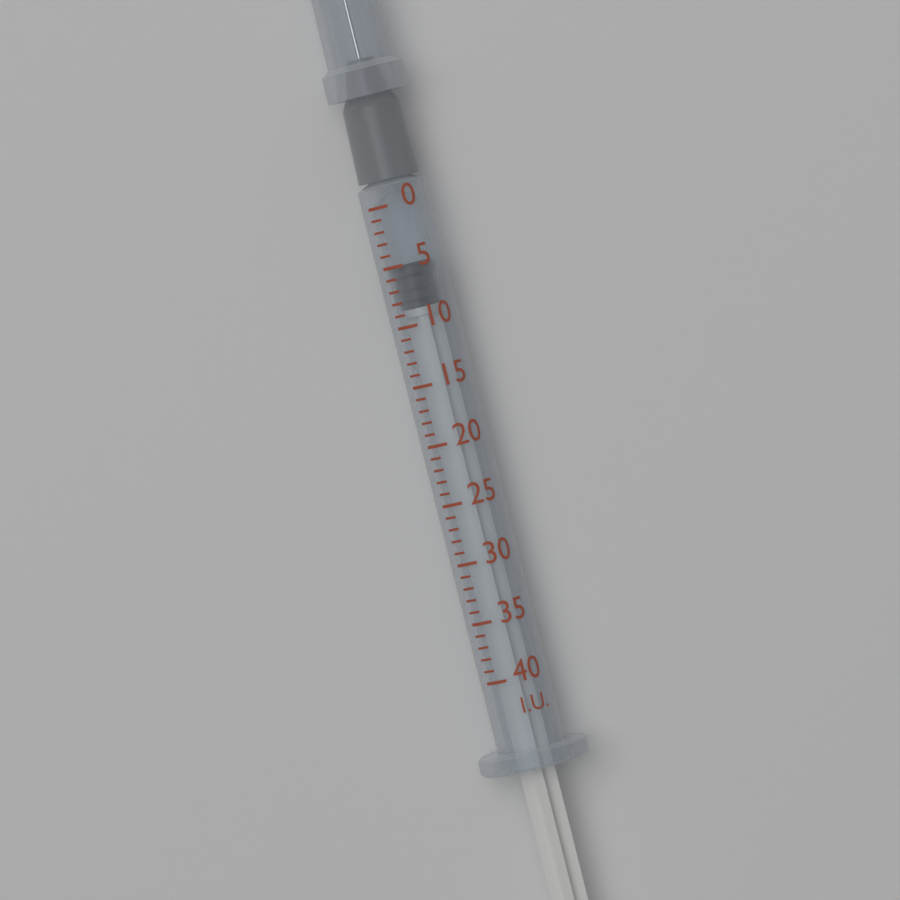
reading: 5 I.U.
